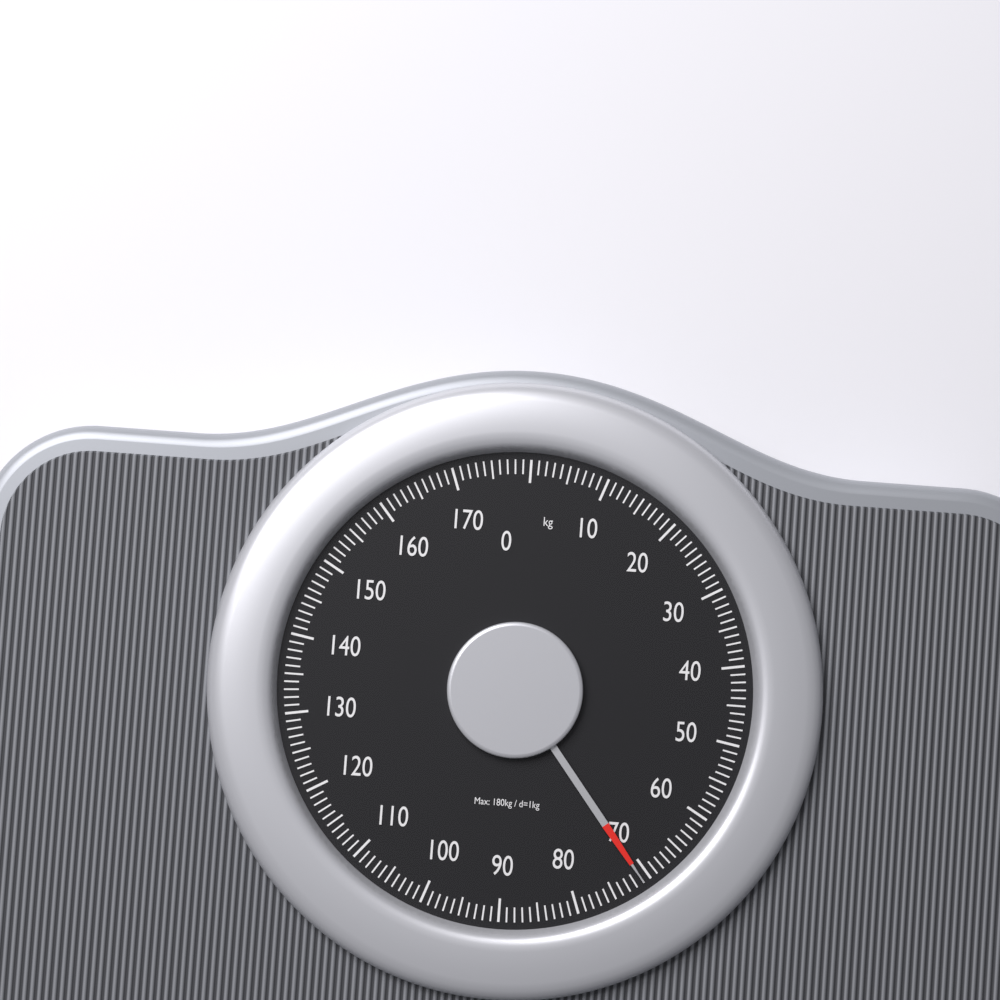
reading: 71 kg
